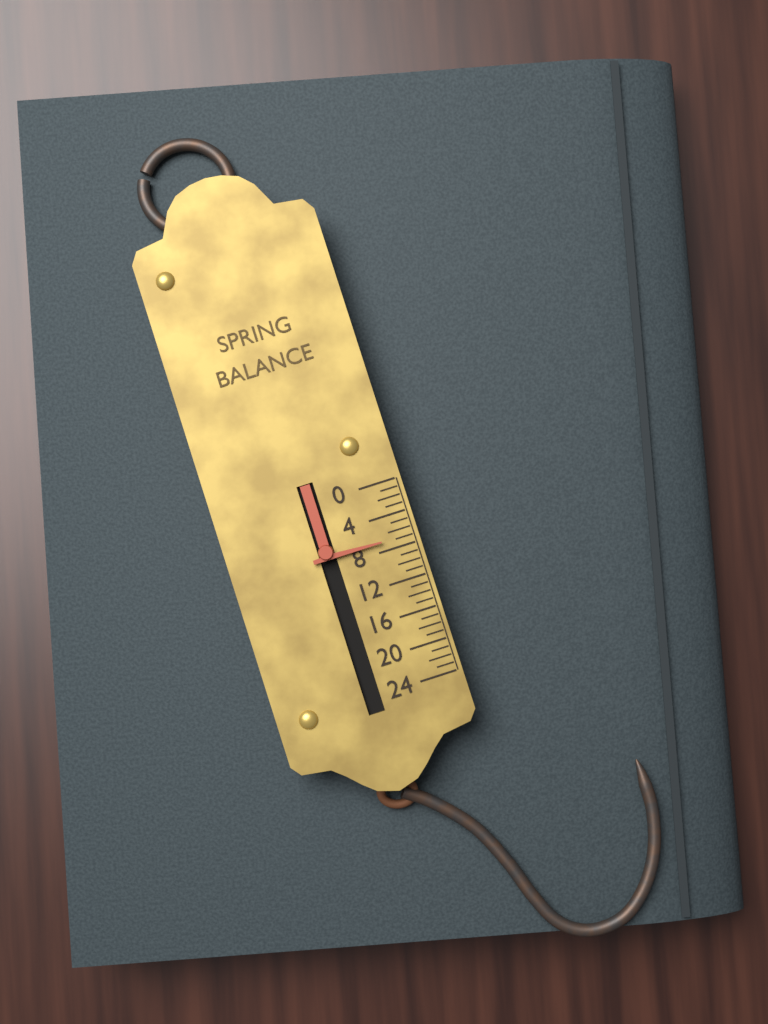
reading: 7 (no unit)
